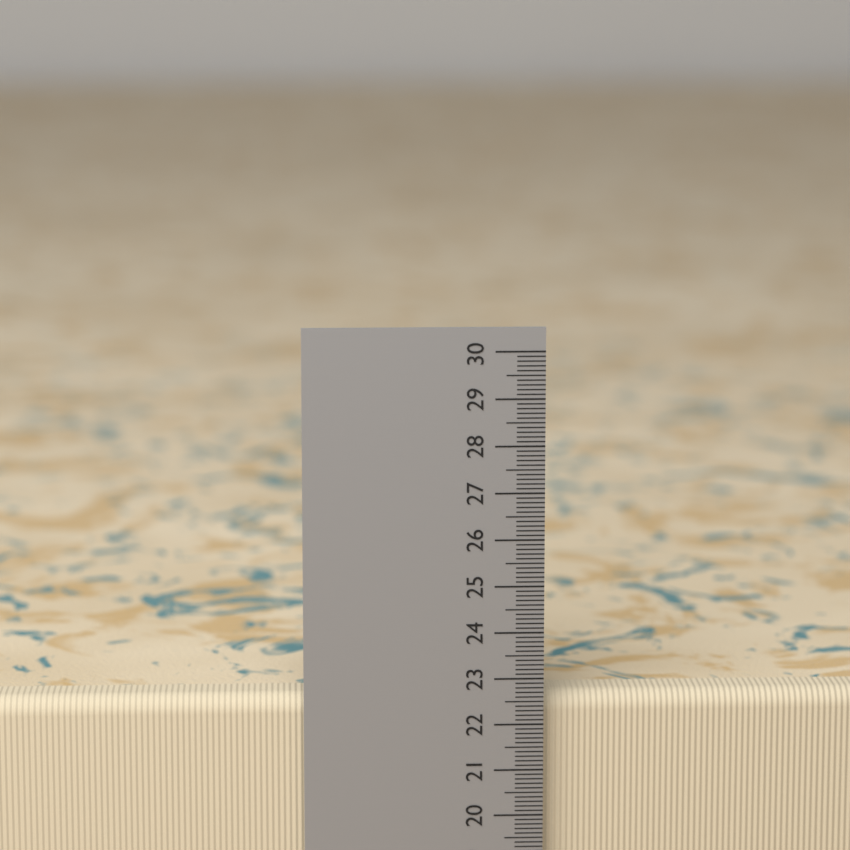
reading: 22.6 cm
